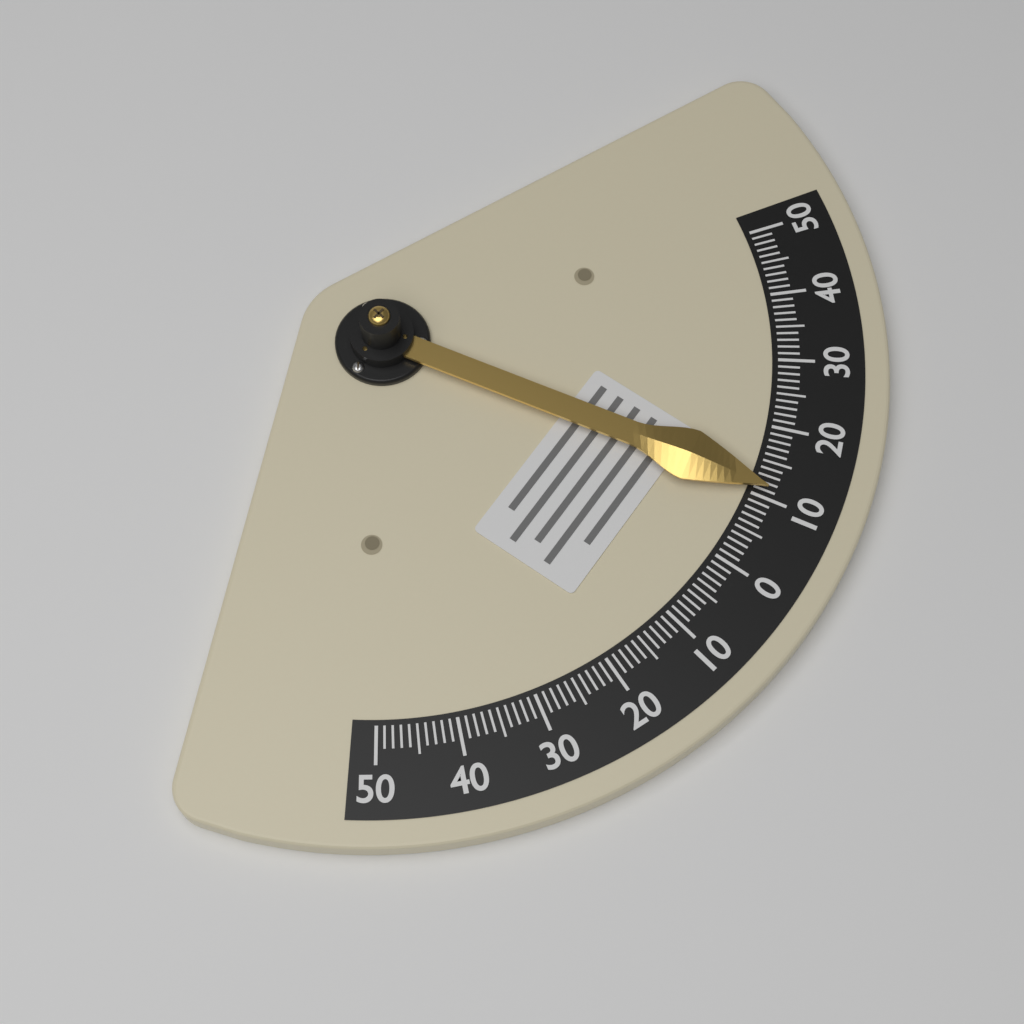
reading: 11 (no unit)
